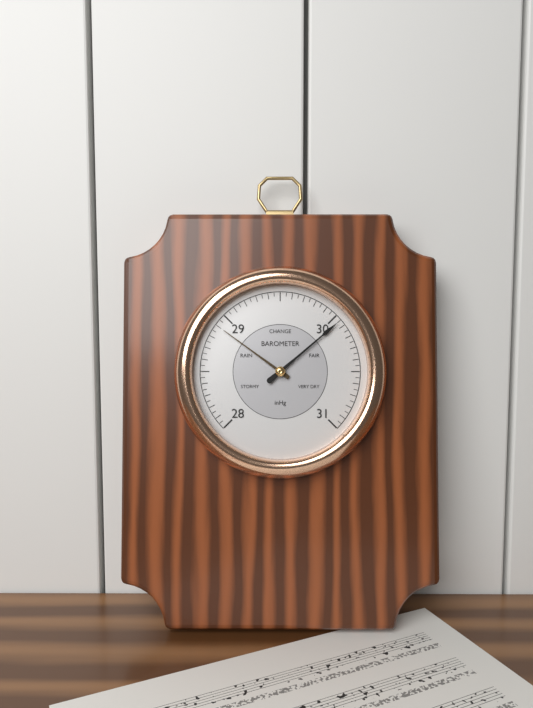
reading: 30.05 inHg
